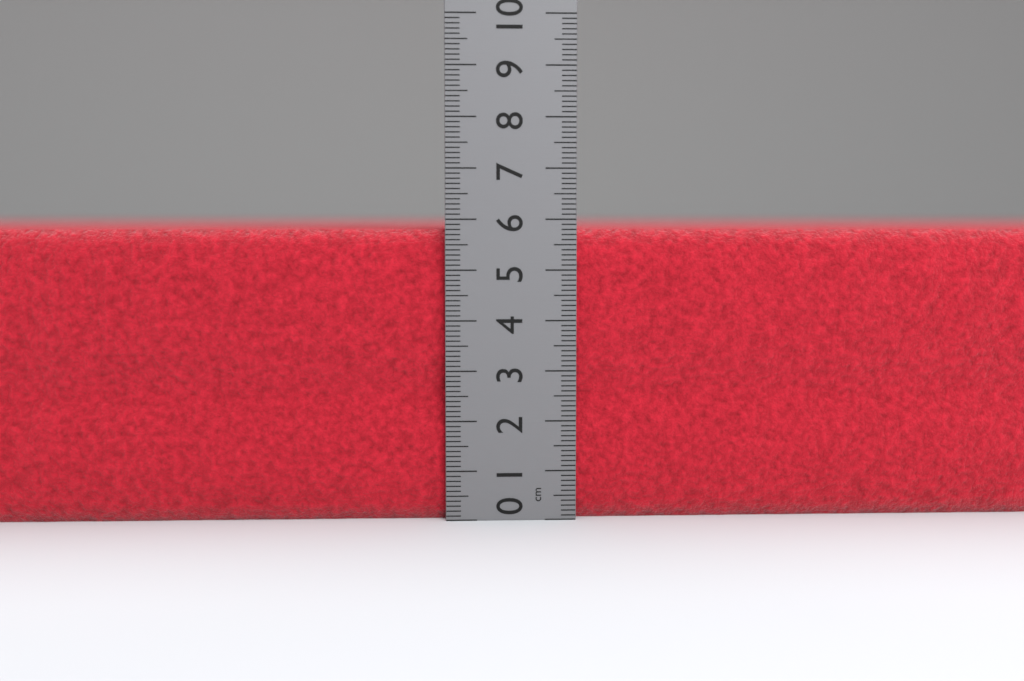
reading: 5.8 cm
